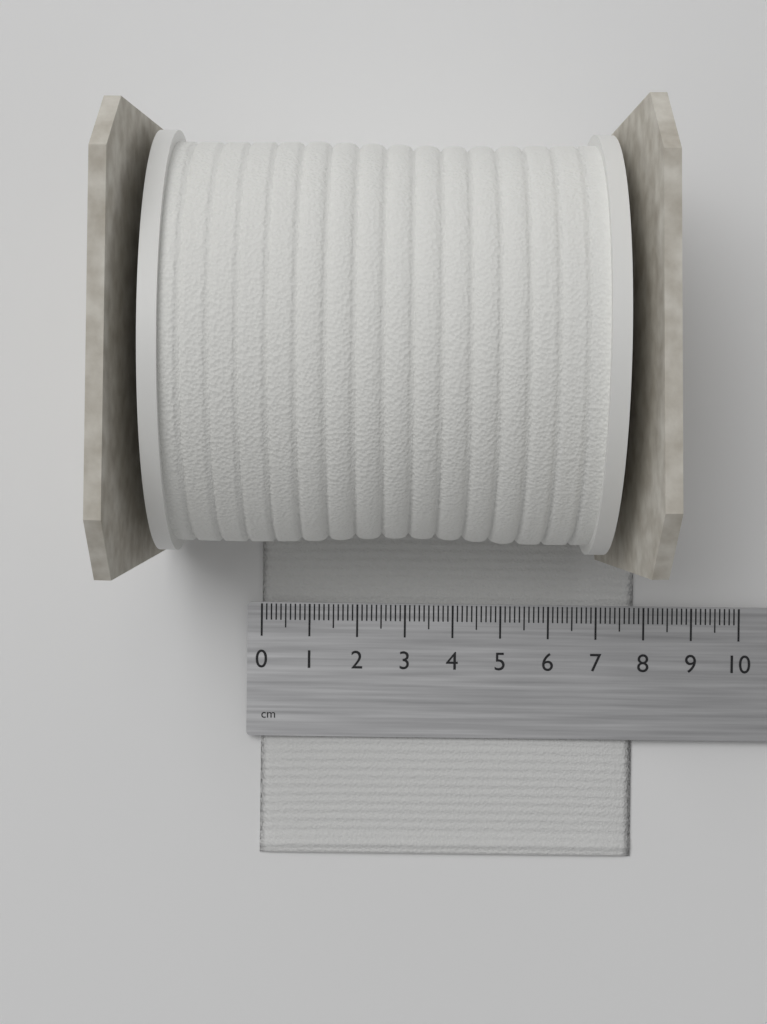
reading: 7.8 cm
